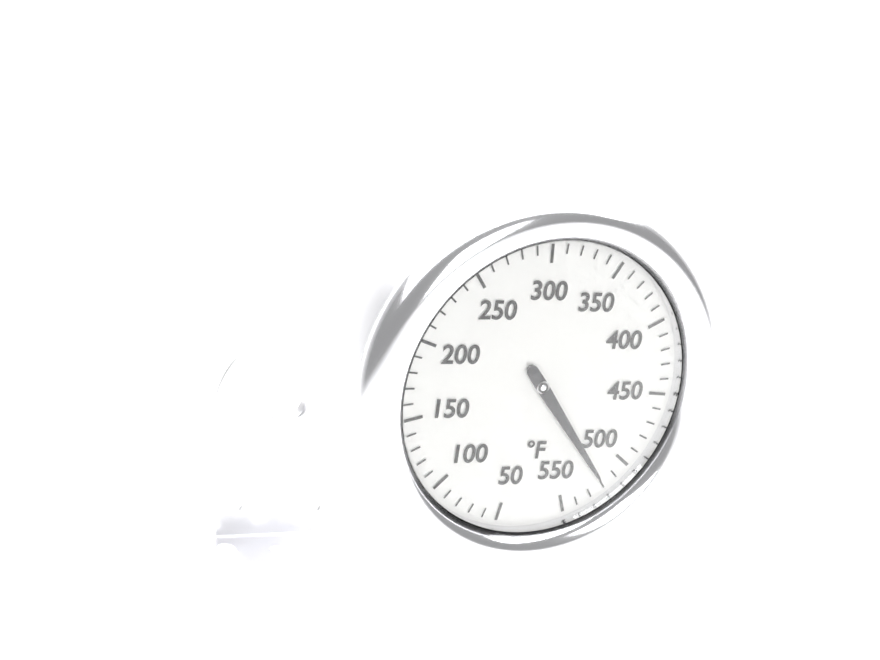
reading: 520 °F
